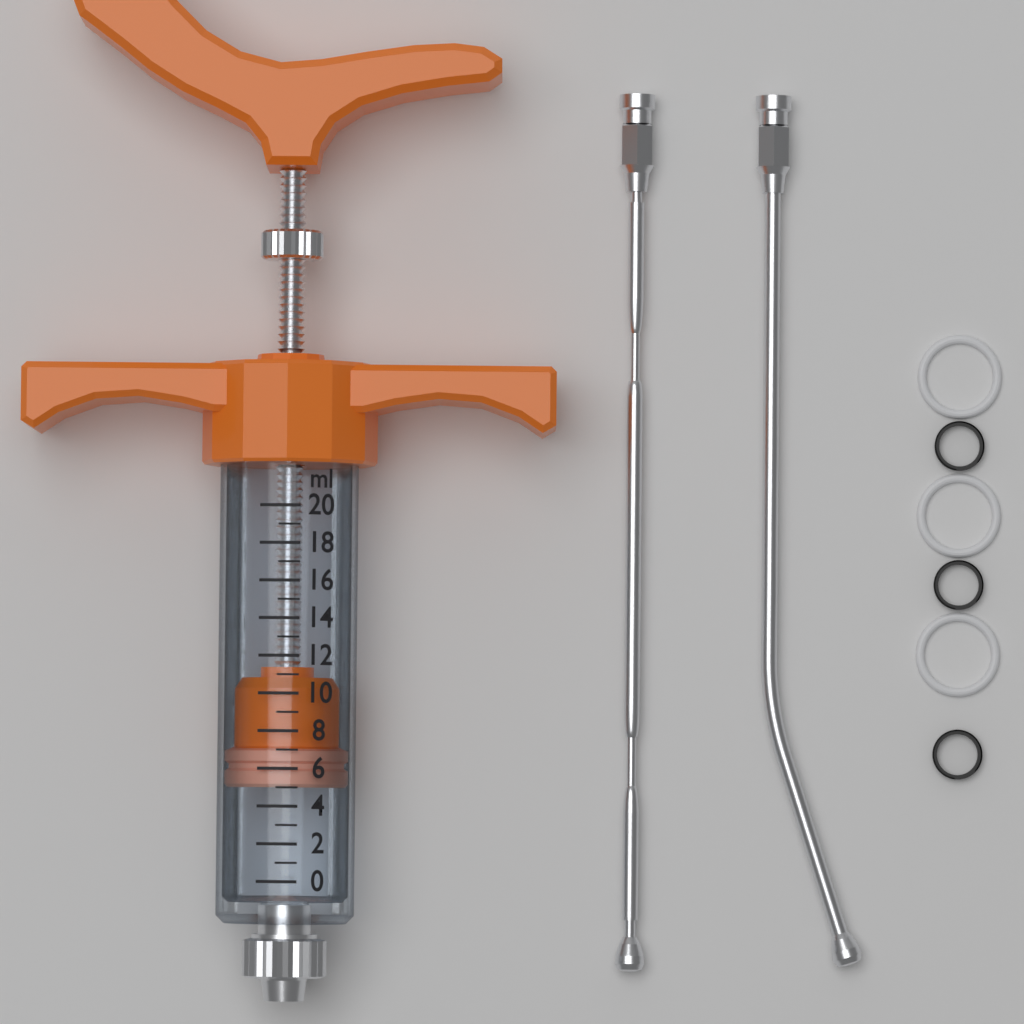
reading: 5 ml
